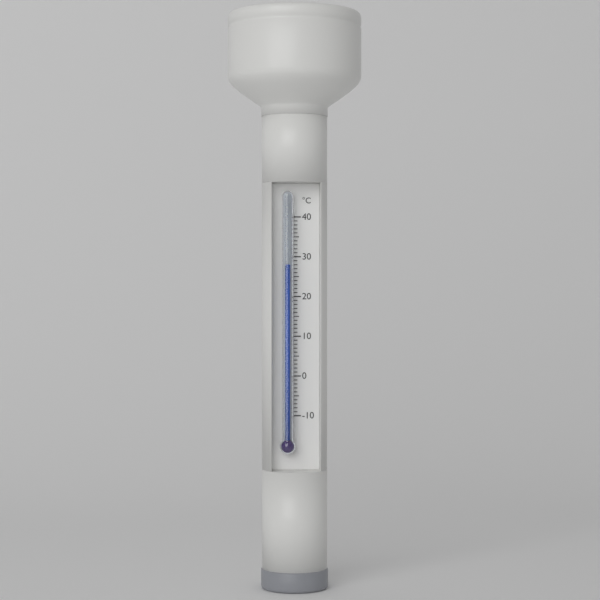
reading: 28 °C
